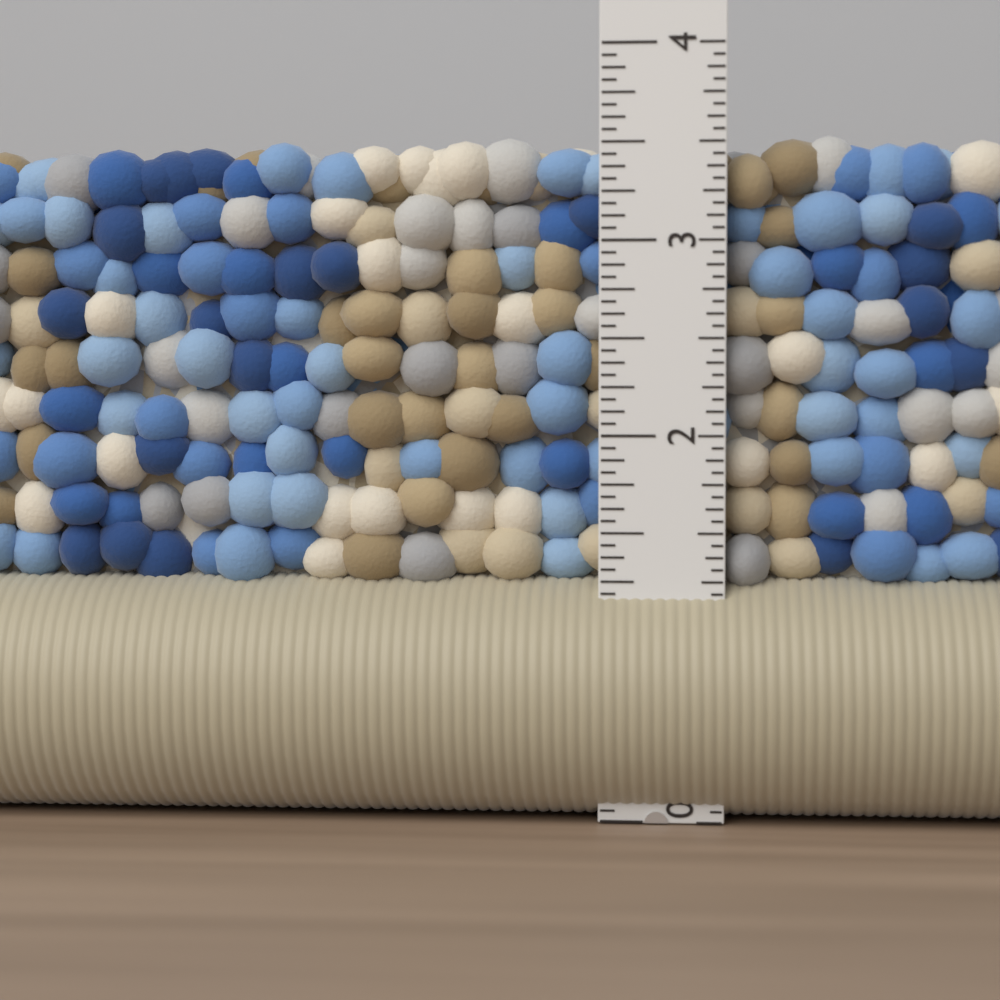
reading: 3.5625 in
